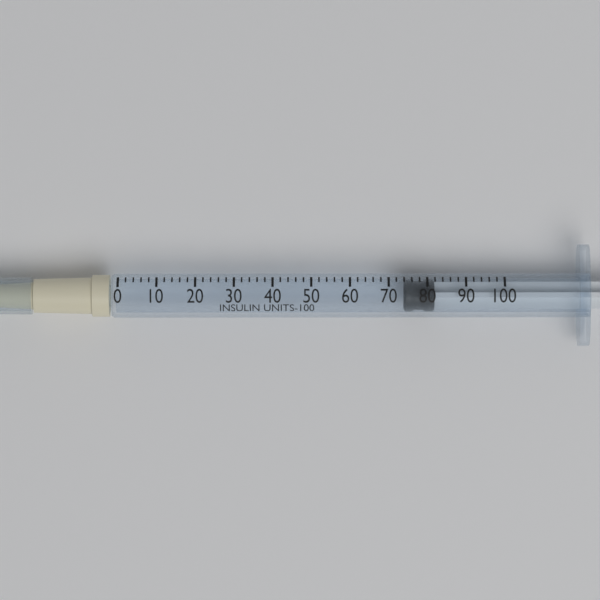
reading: 74 units
